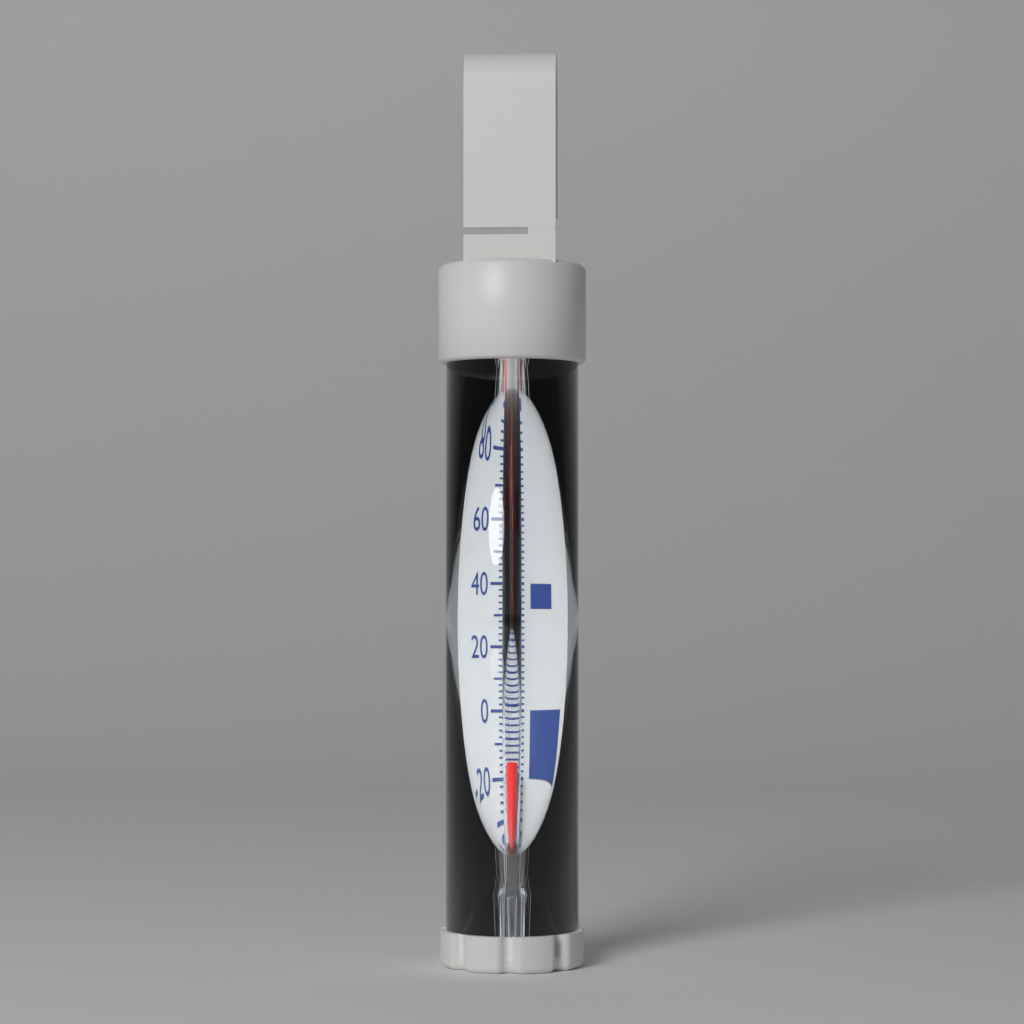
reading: -18 °F
